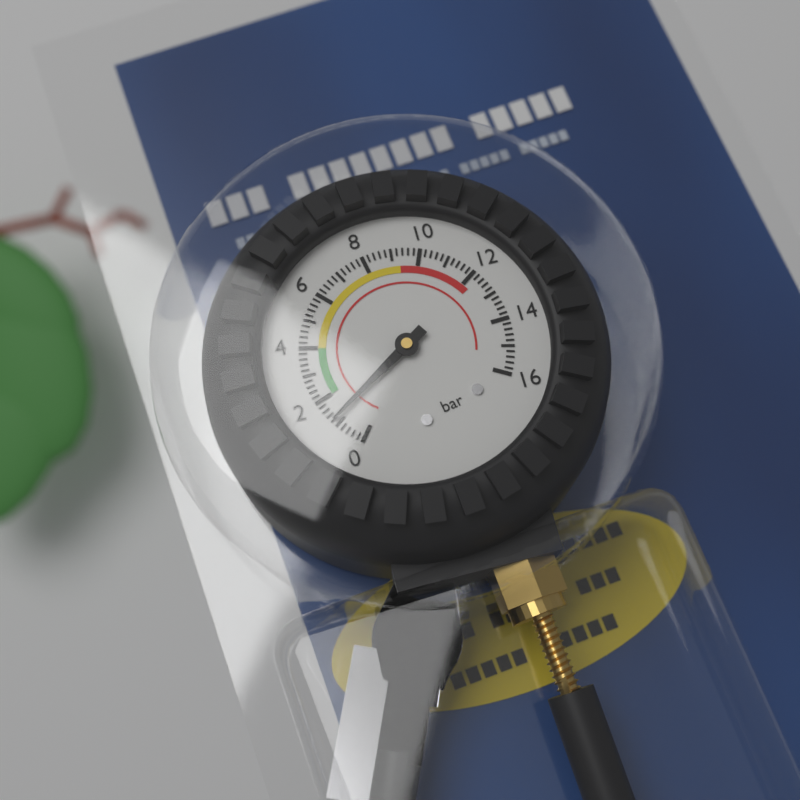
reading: 1.2 bar
